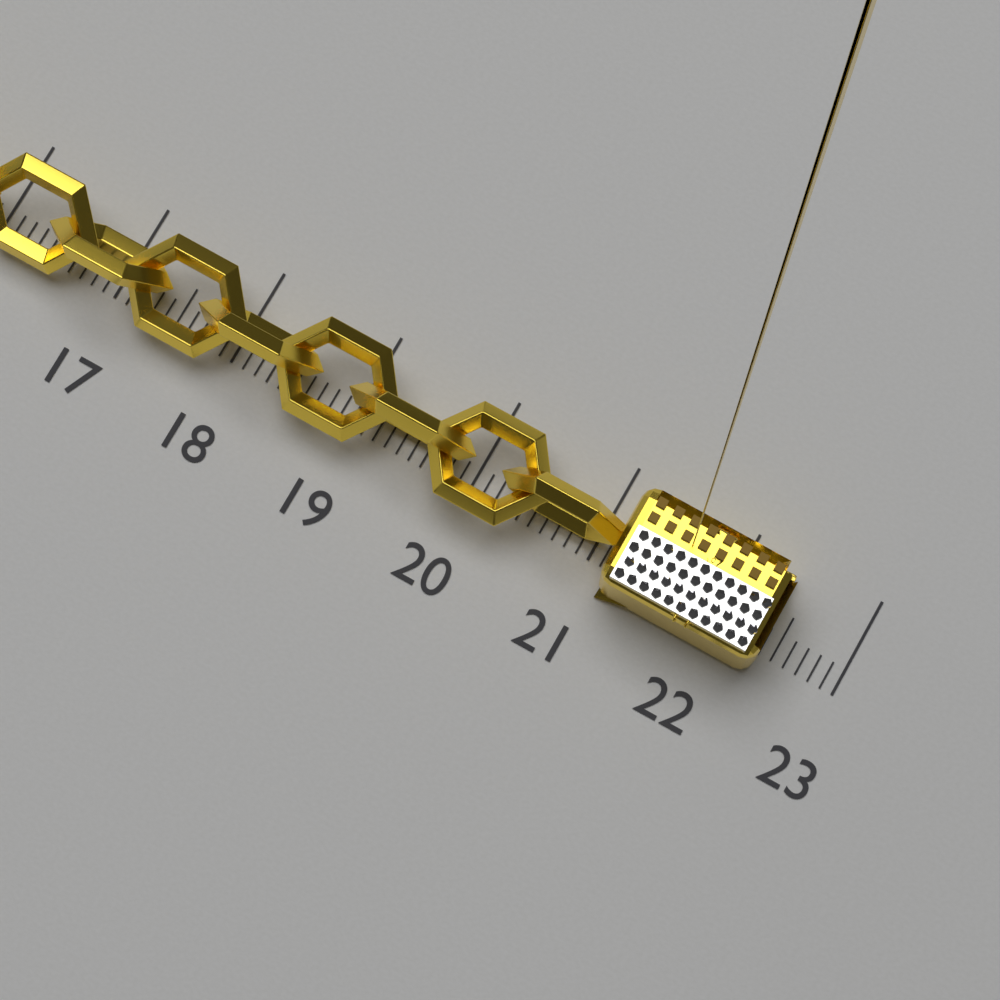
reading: 22.4 (no unit)
